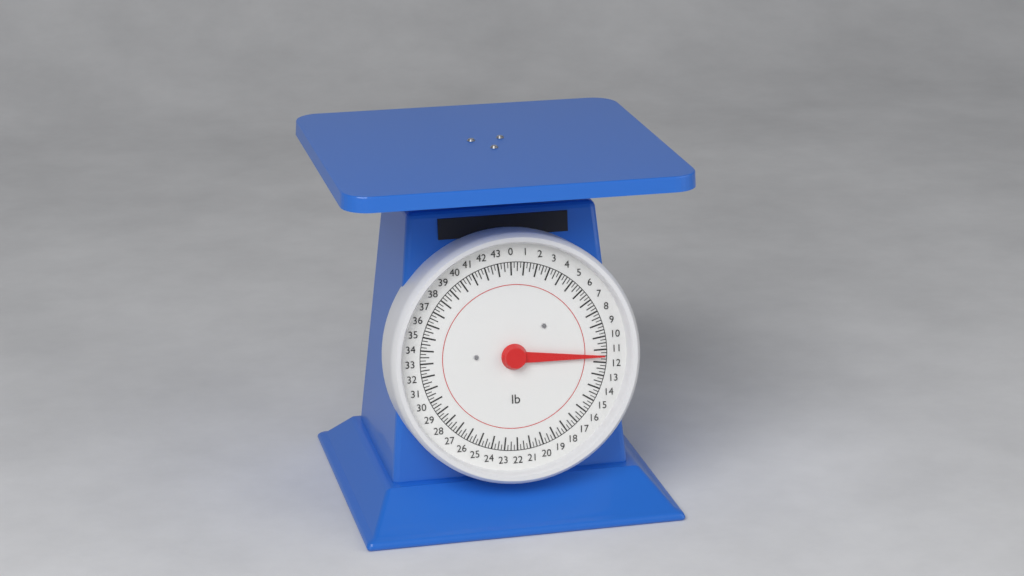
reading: 11.50 lb
